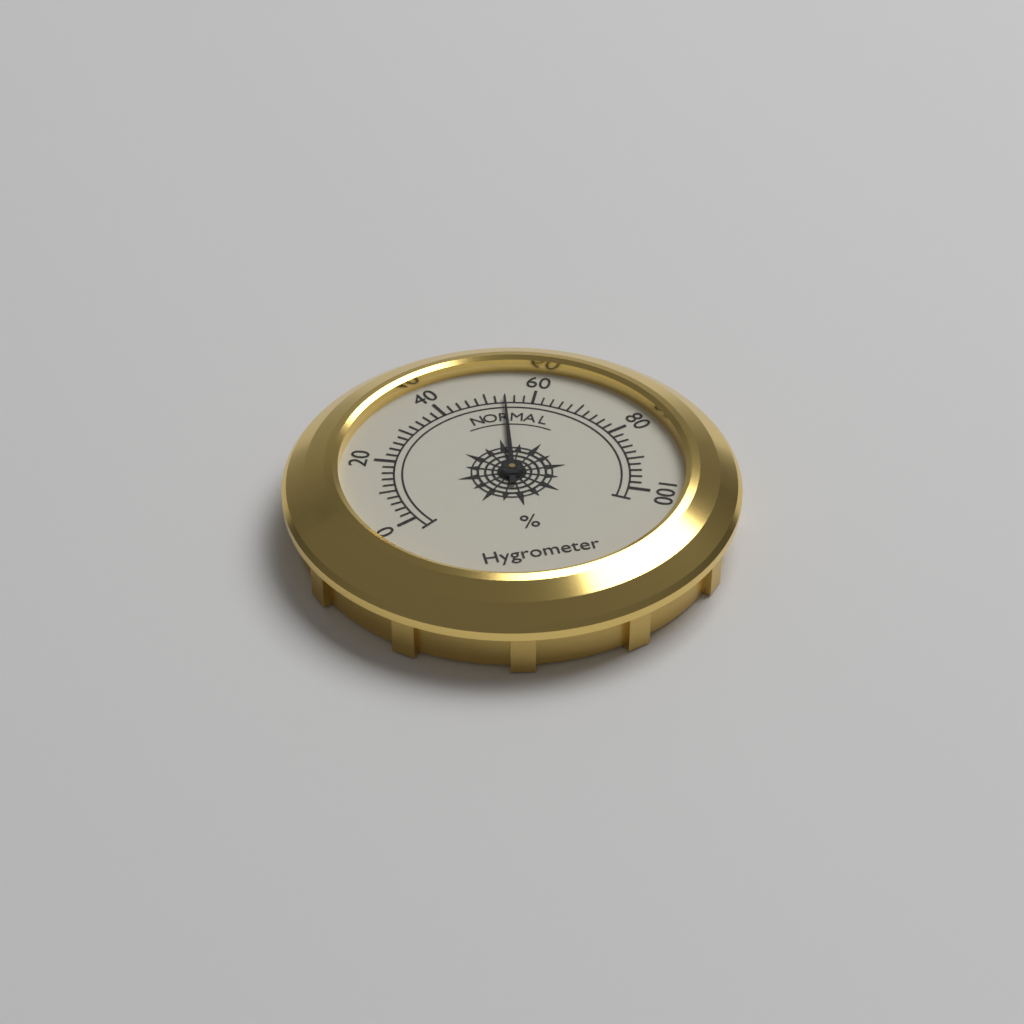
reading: 54 %
